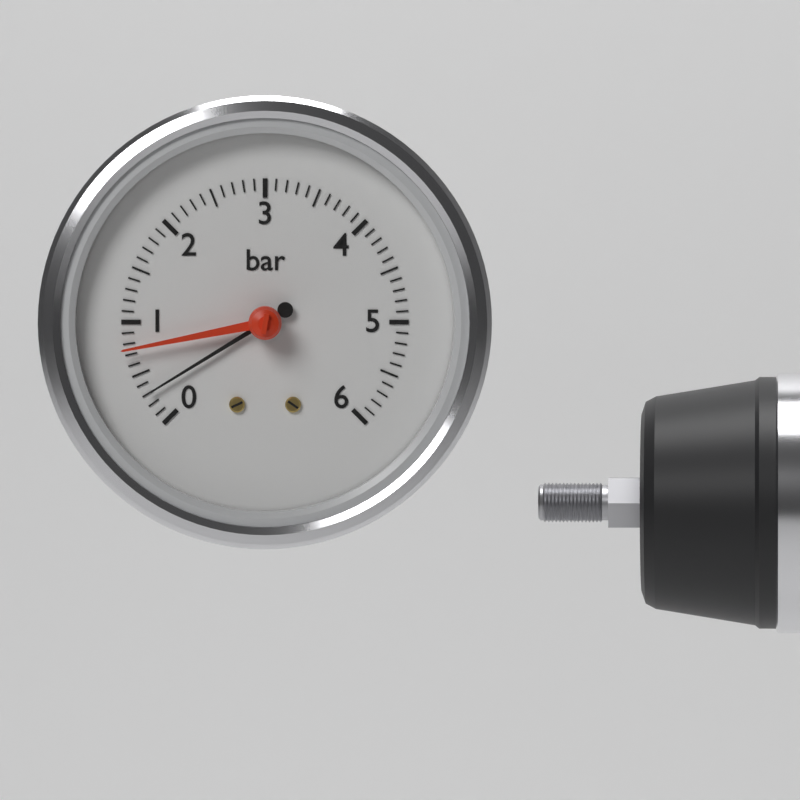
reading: 0.3 bar
